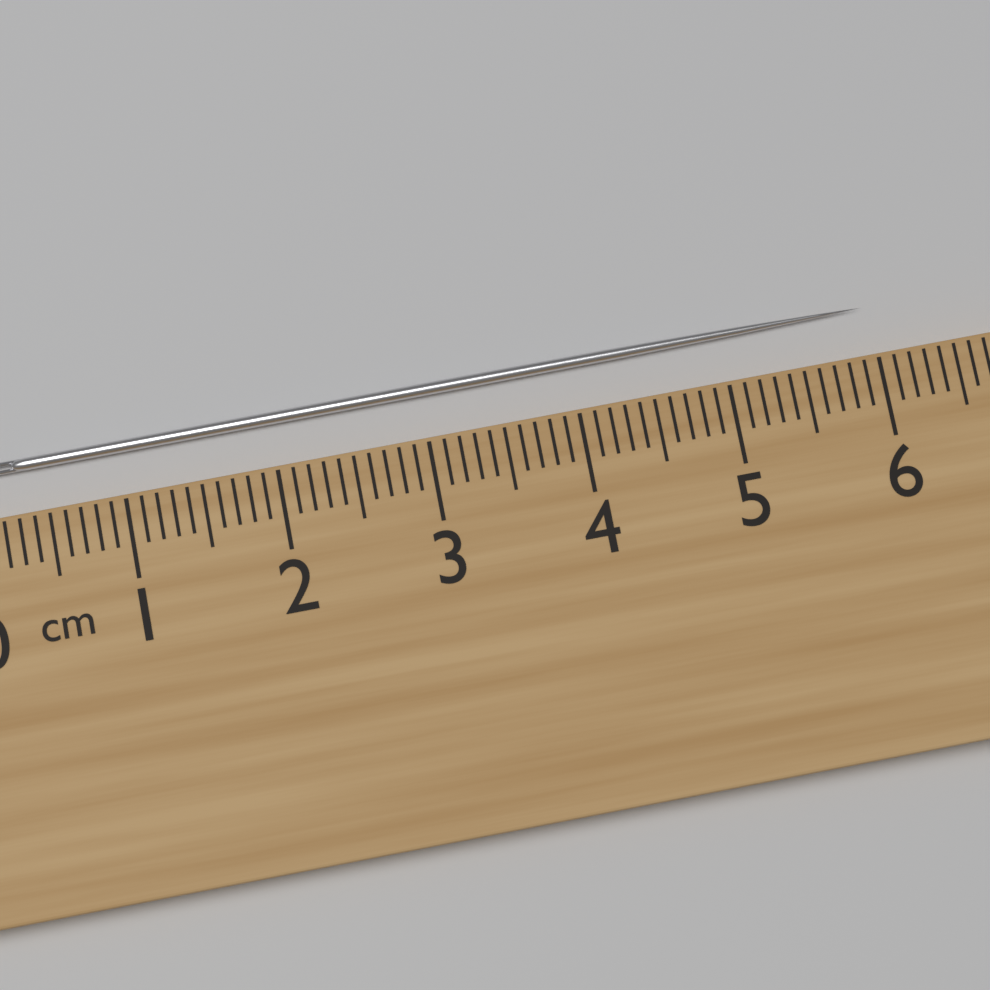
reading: 6.0 cm
